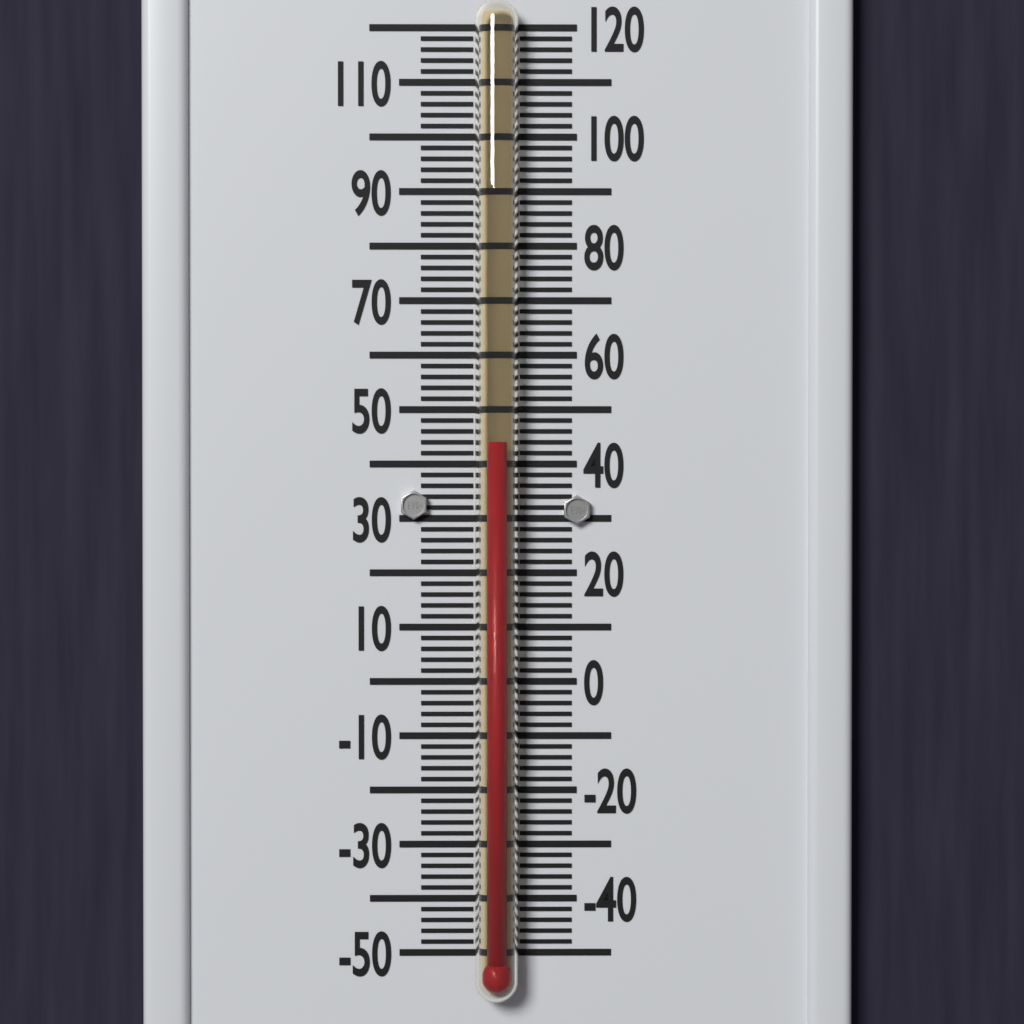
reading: 44 °F
